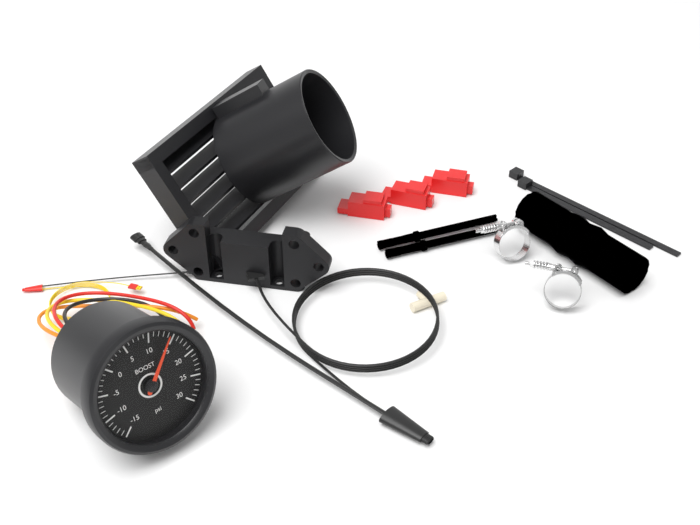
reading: 14 psi
